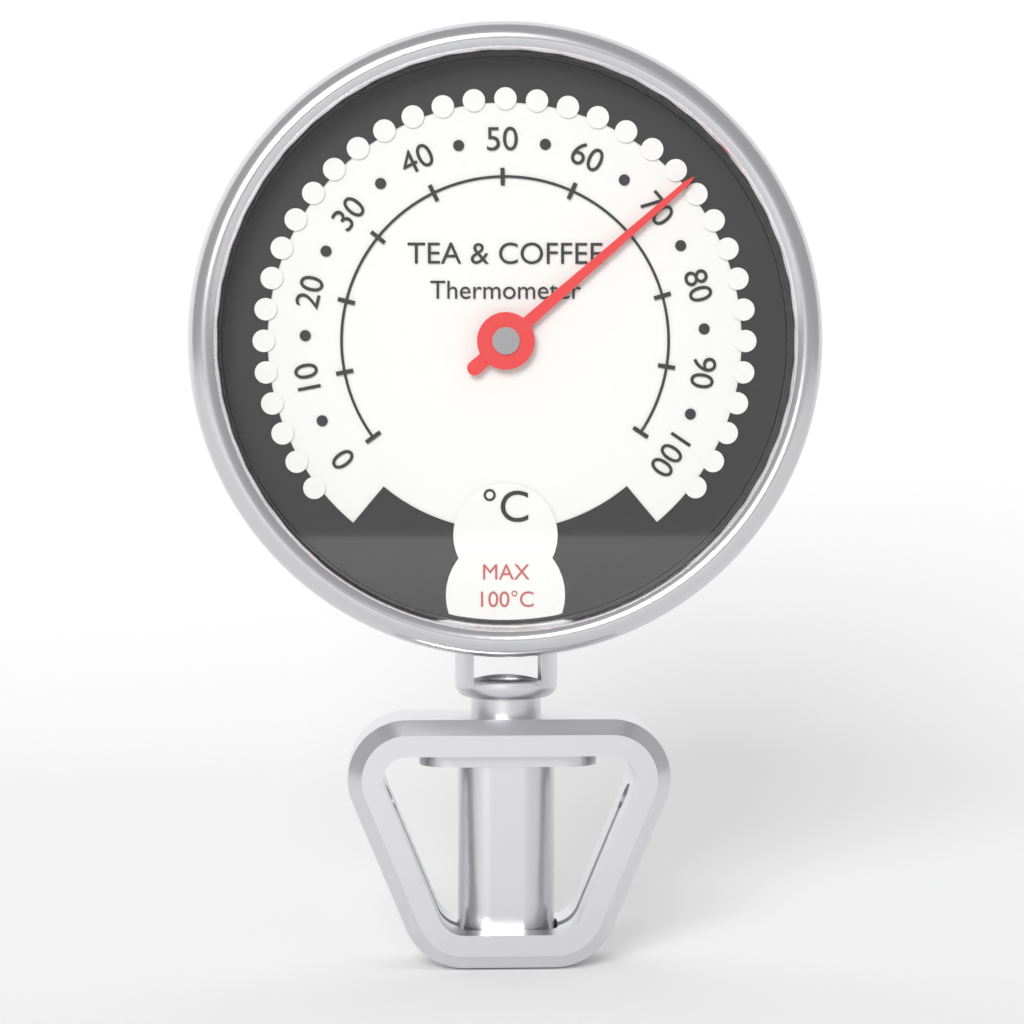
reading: 70 °C
